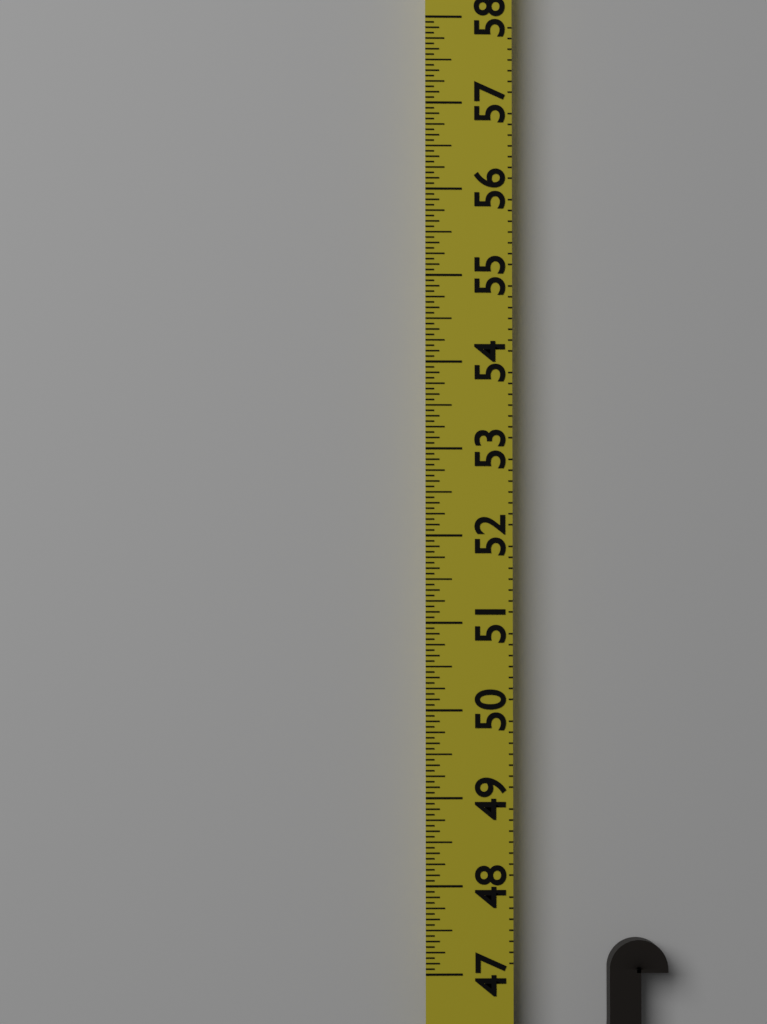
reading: 47.3750 (no unit)
